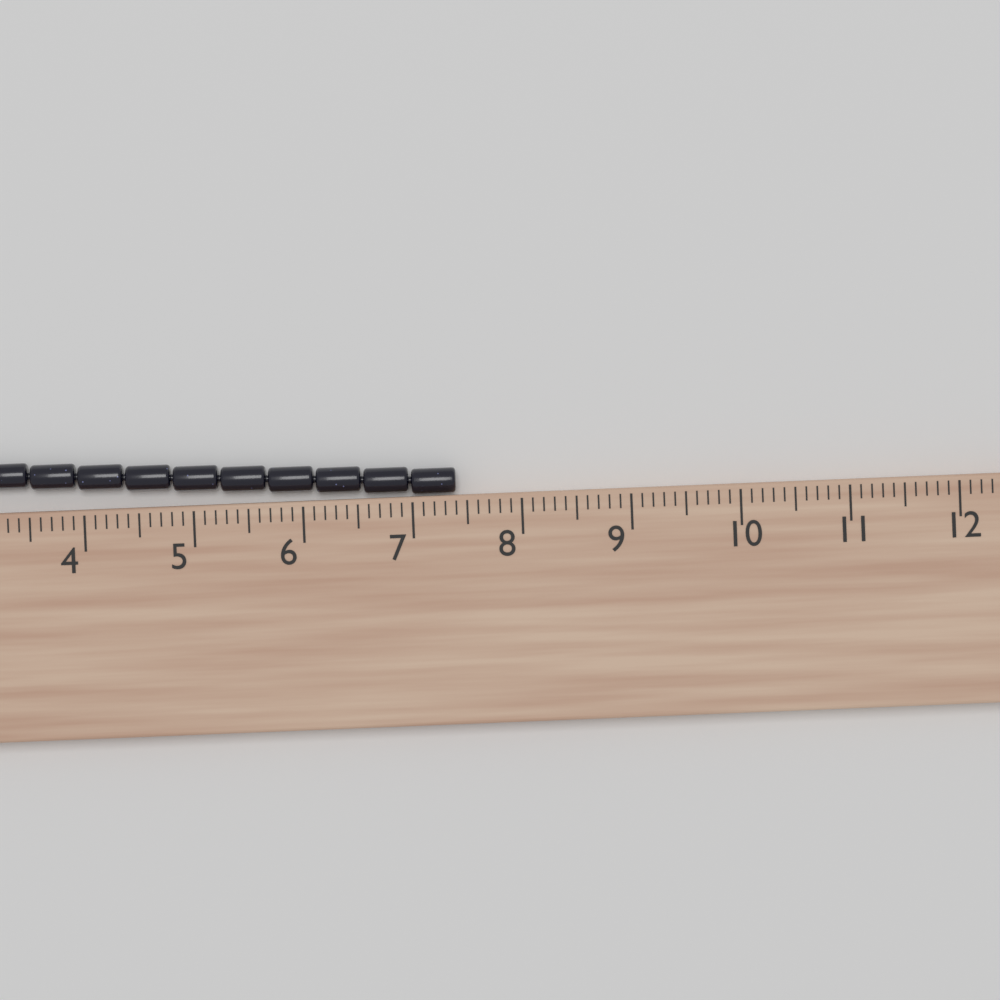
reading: 7.4 cm
